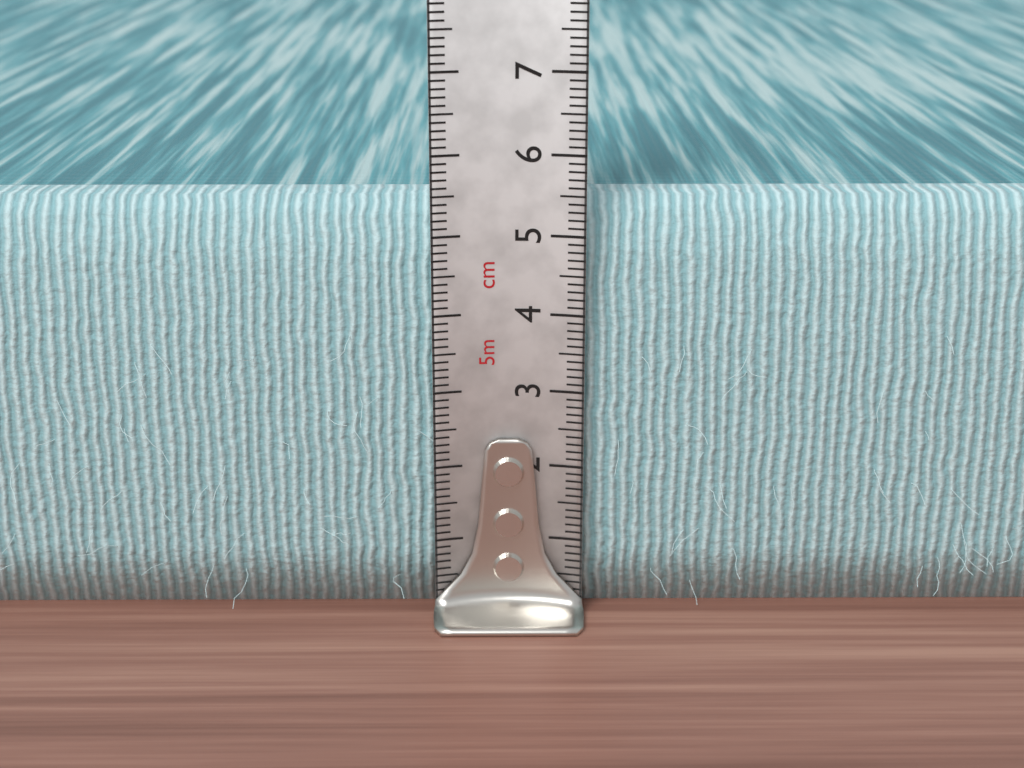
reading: 5.4 cm
